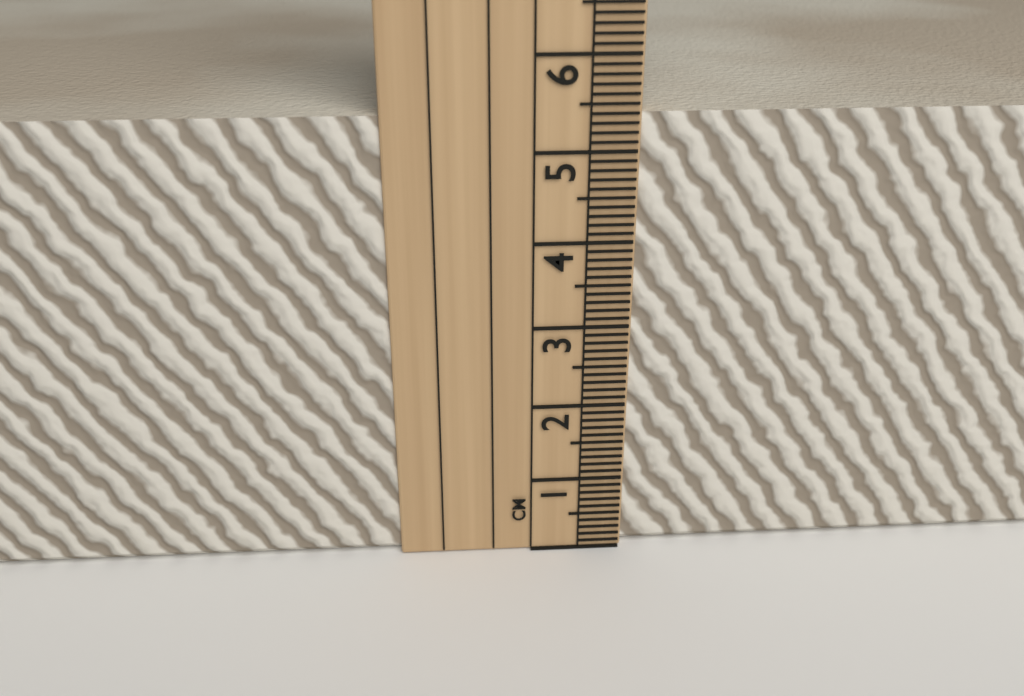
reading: 5.4 cm
